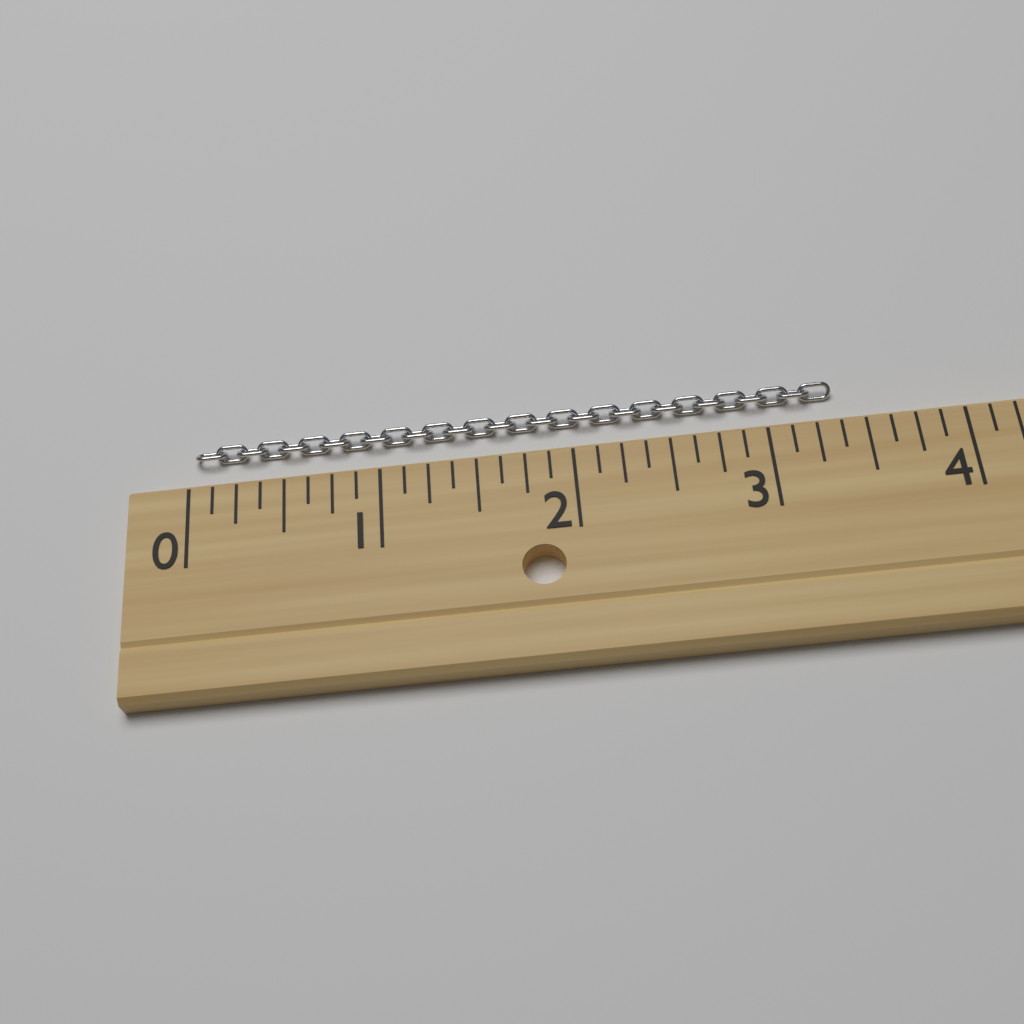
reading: 3.375 (no unit)
